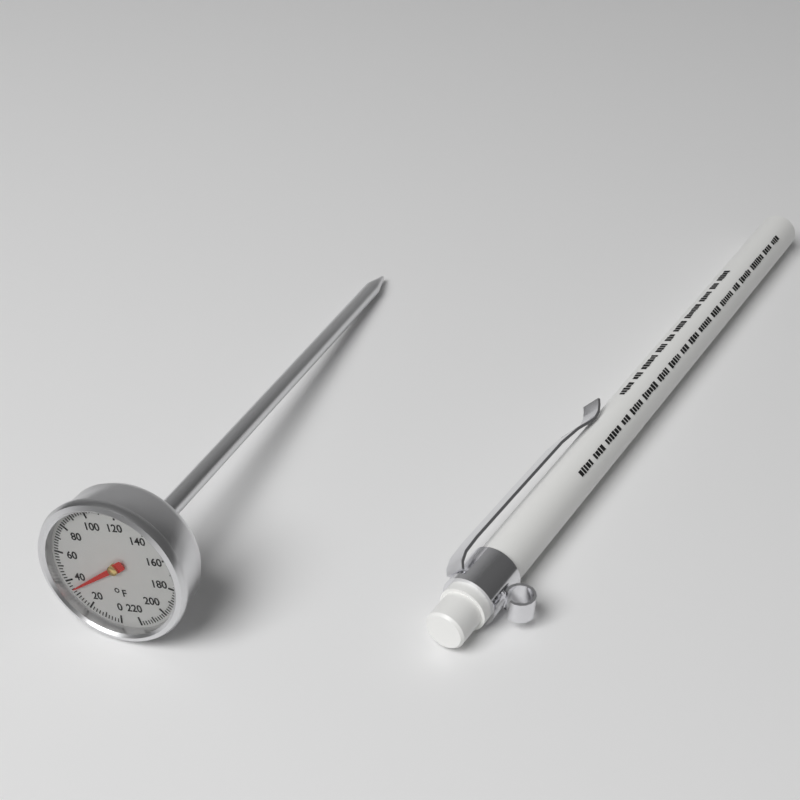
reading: 34 °F
